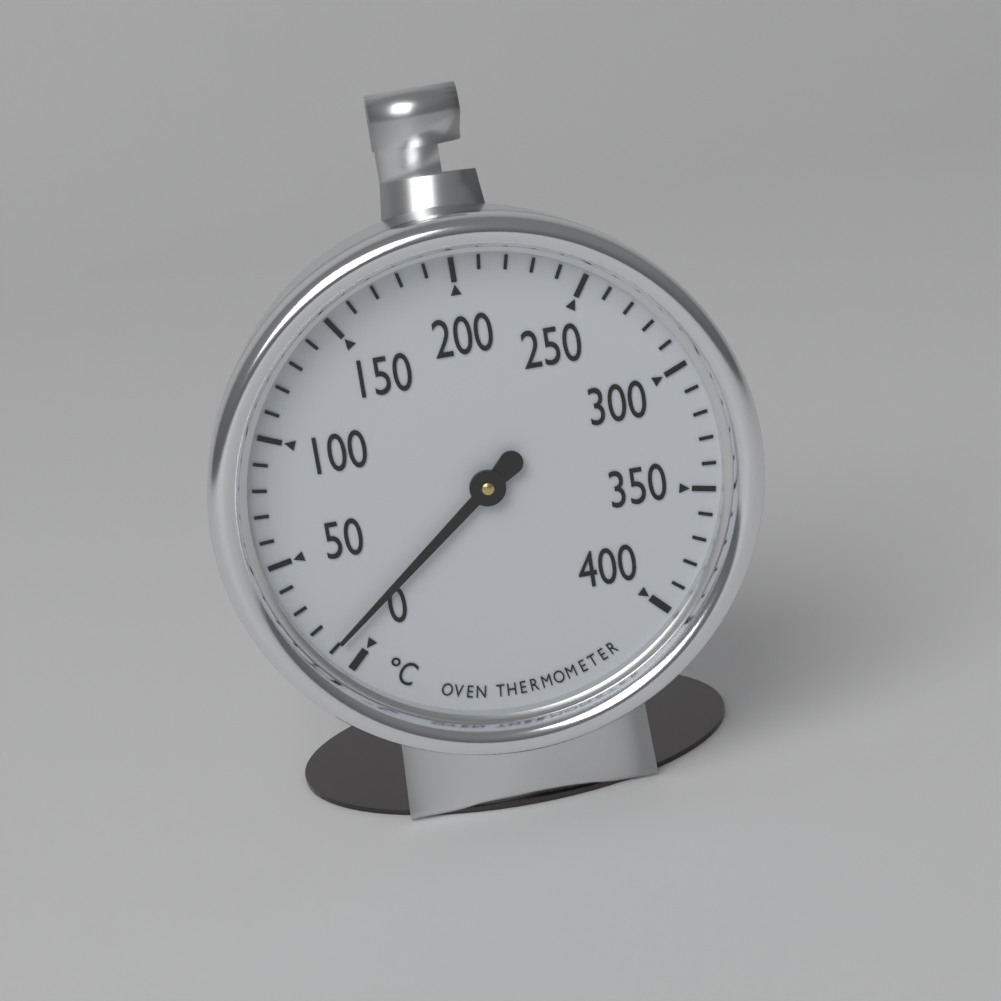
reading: 10 °C
